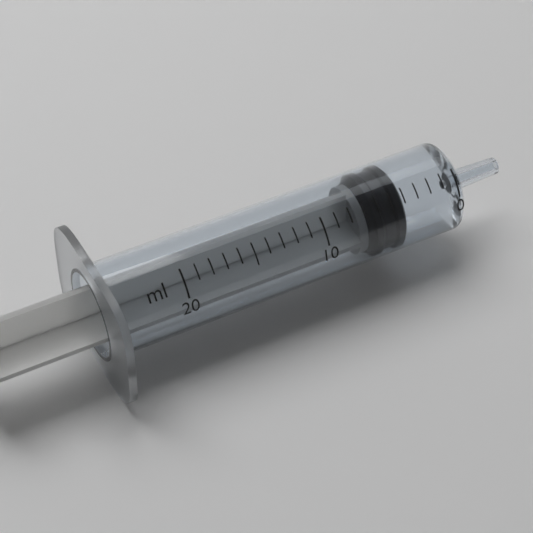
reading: 4 ml
